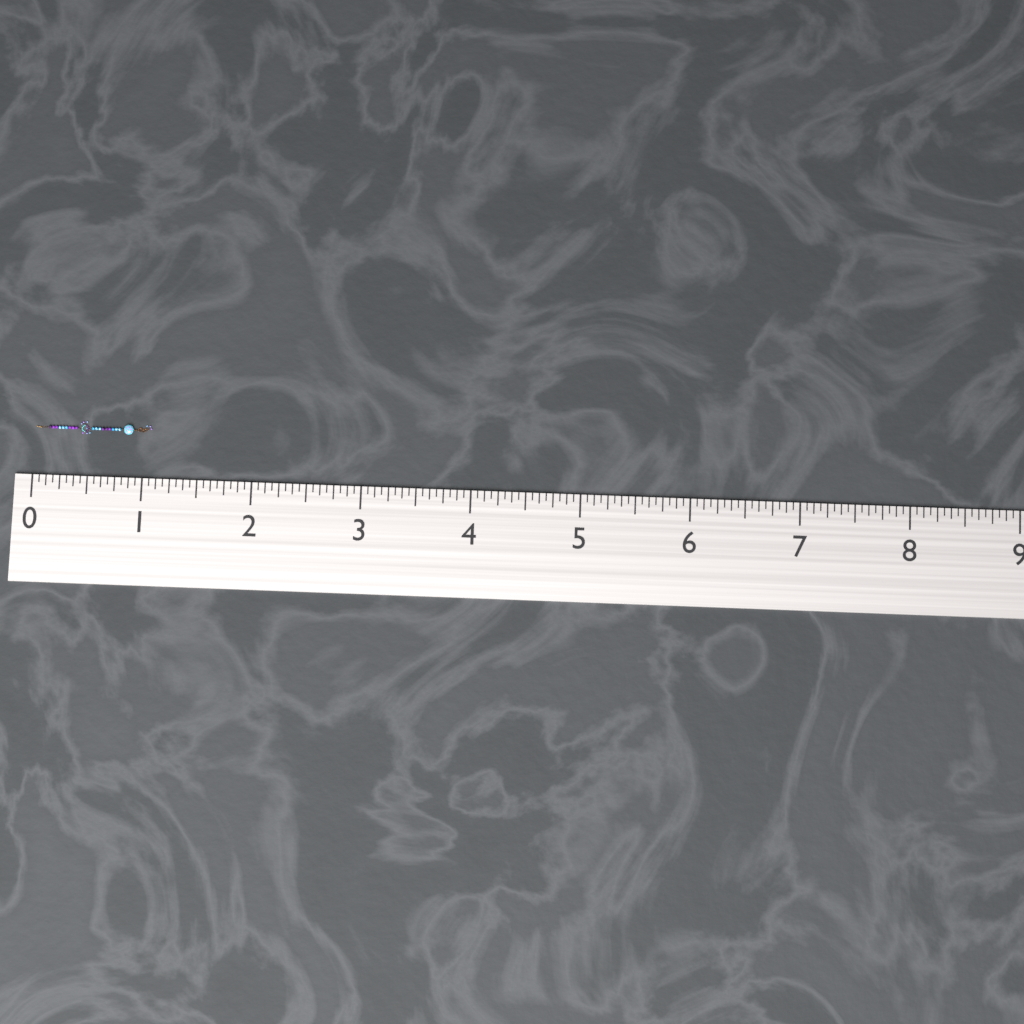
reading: 1.0625 (no unit)
